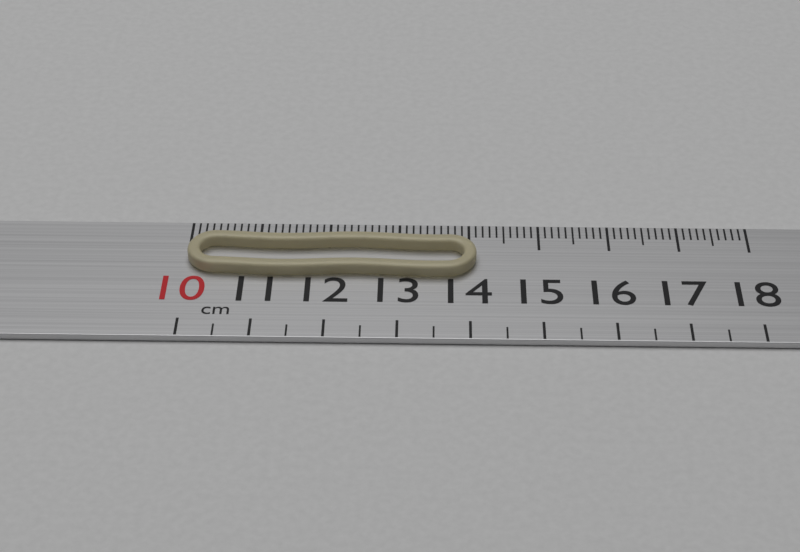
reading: 14.1 cm
